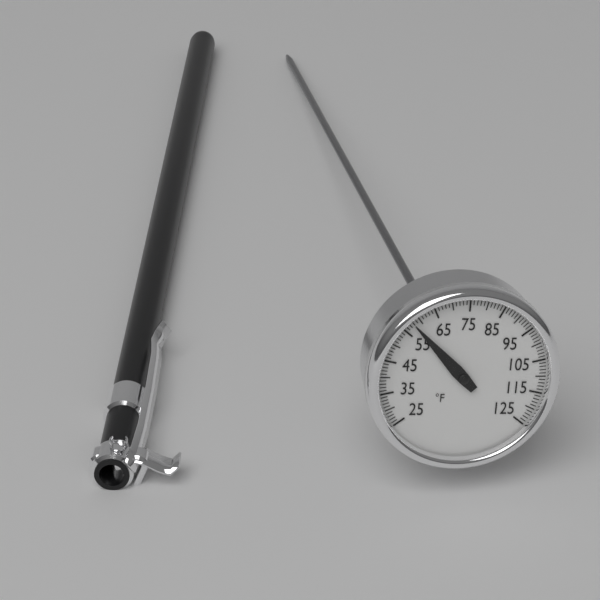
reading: 58 °F
